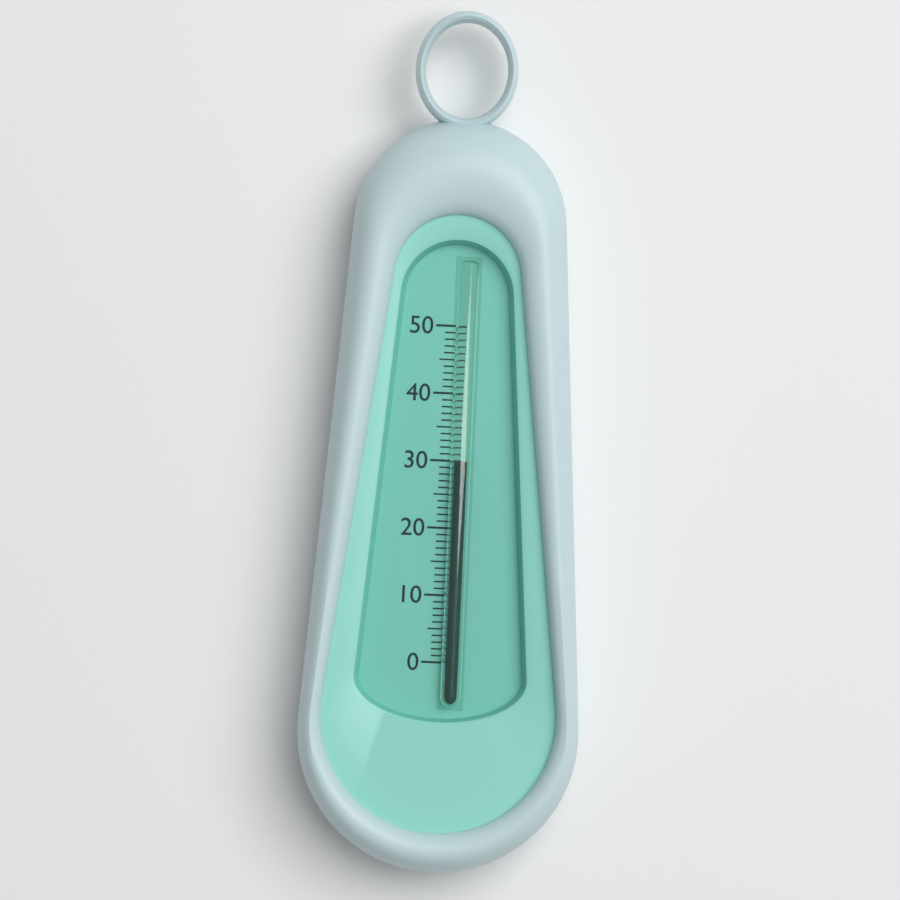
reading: 30 (no unit)
